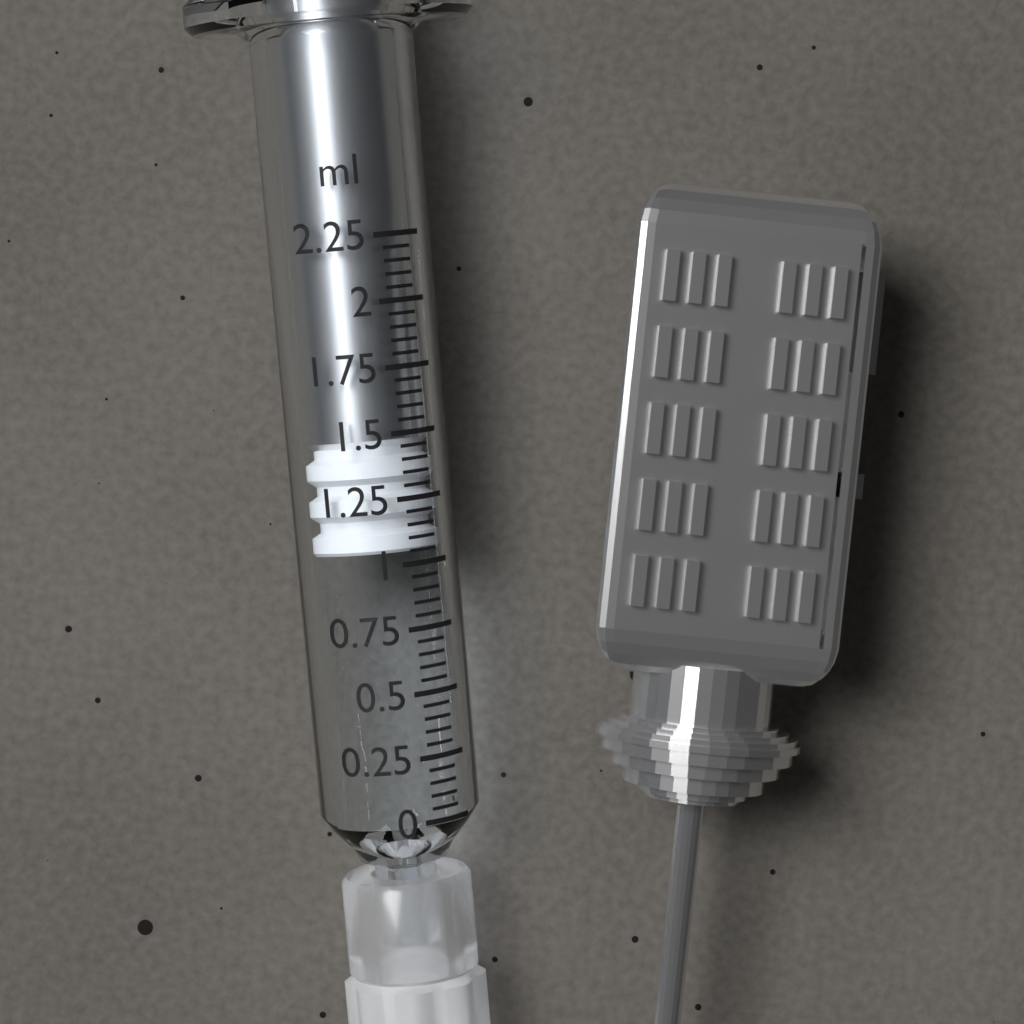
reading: 1.05 ml
